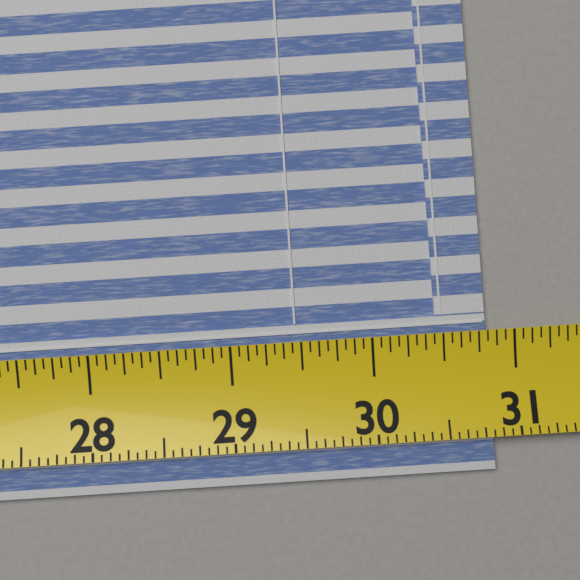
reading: 30.8125 (no unit)
